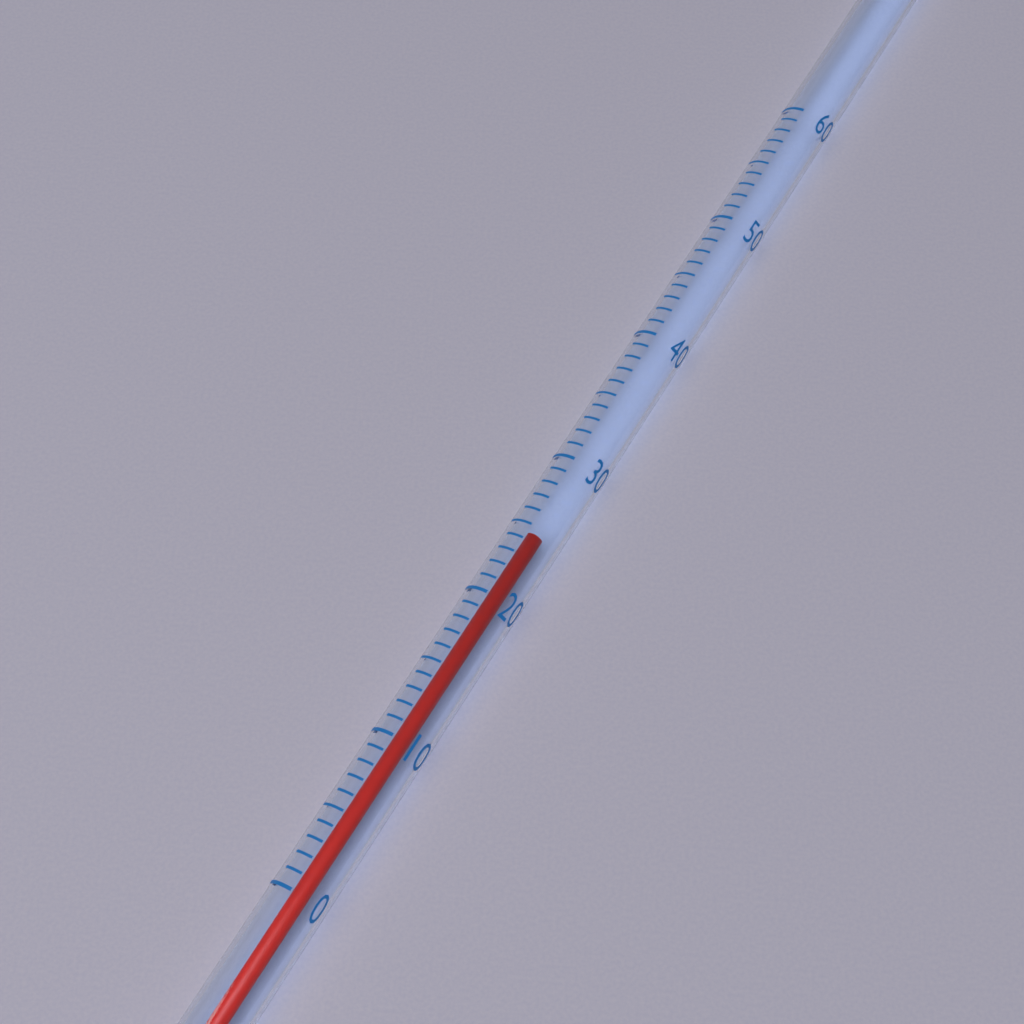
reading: 25 (no unit)
